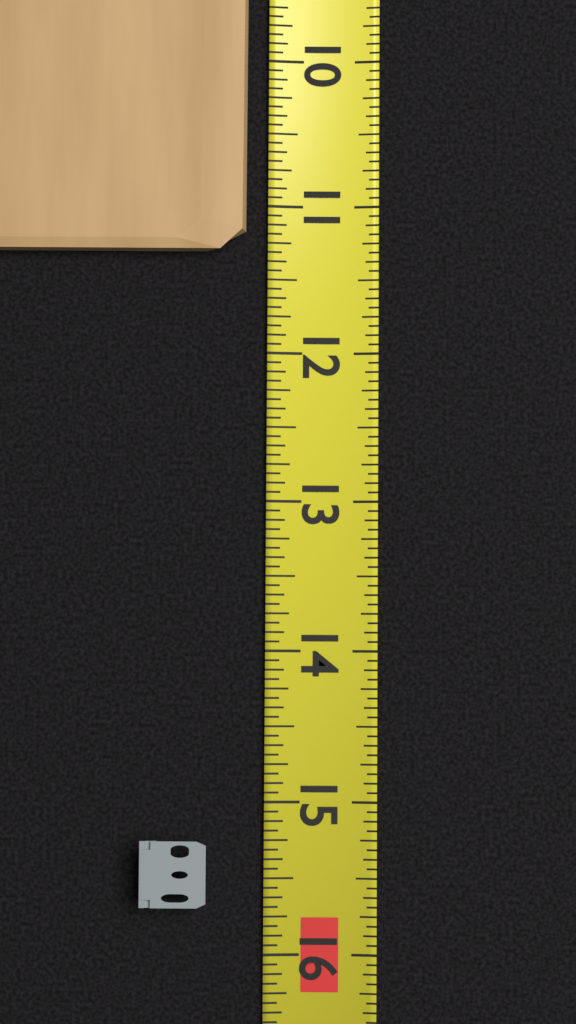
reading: 11.3125 (no unit)
